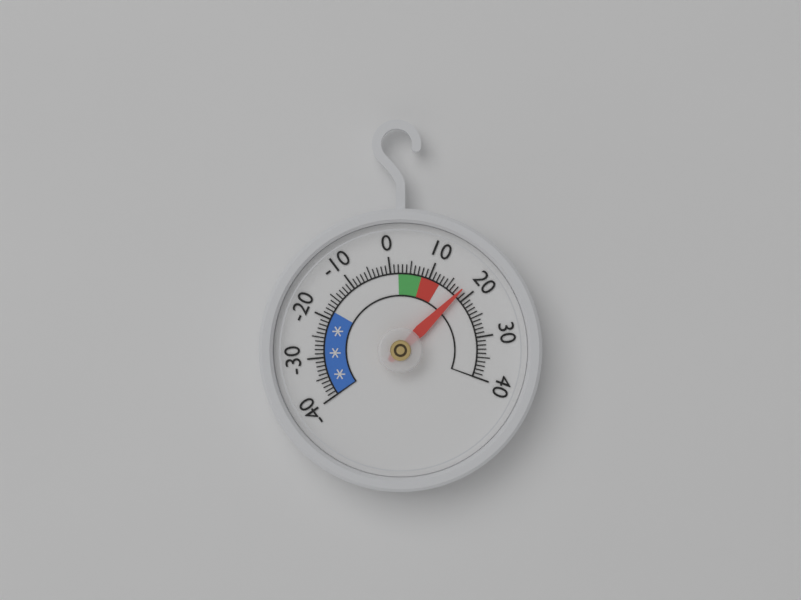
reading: 18 (no unit)
